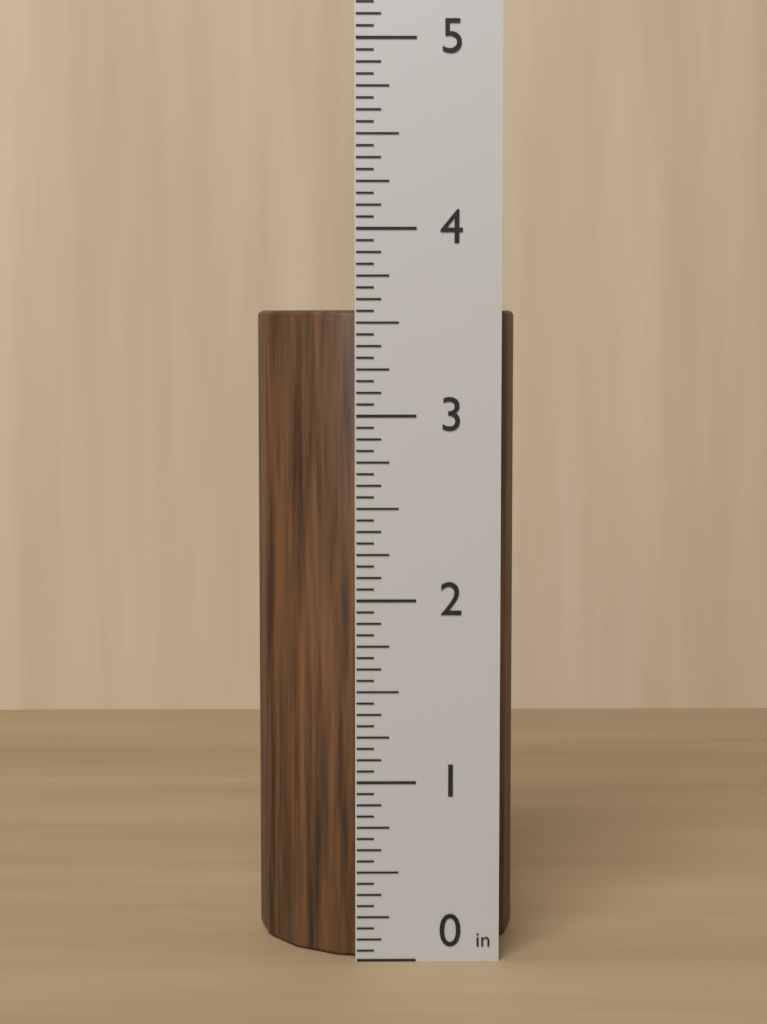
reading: 3.5625 in
